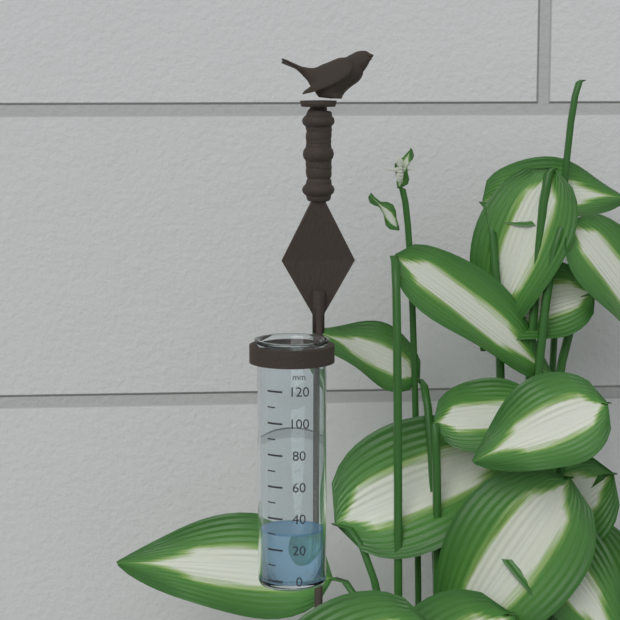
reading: 30 mm
